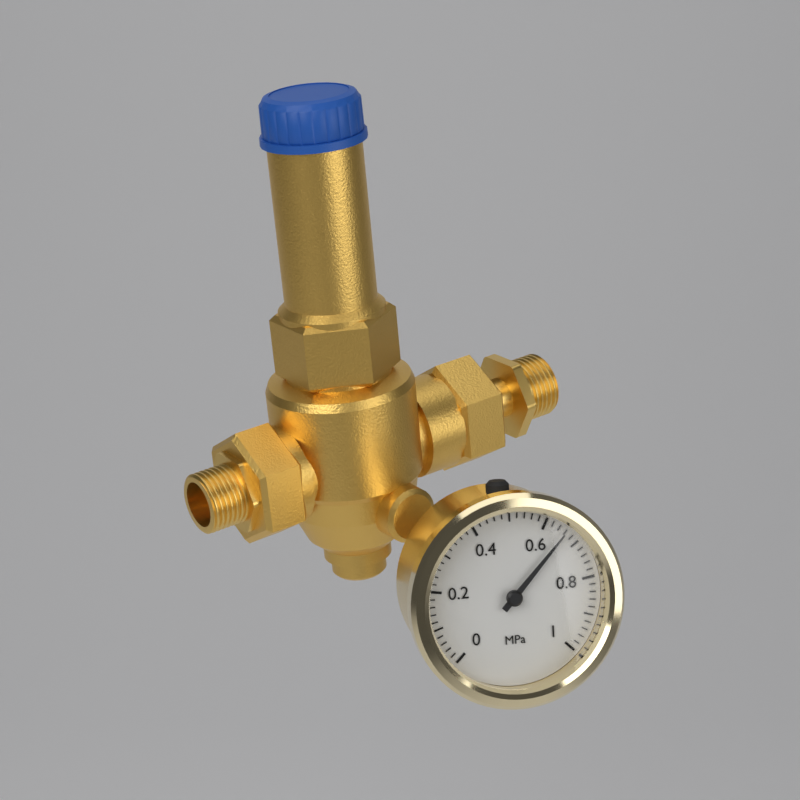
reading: 0.66 MPa
